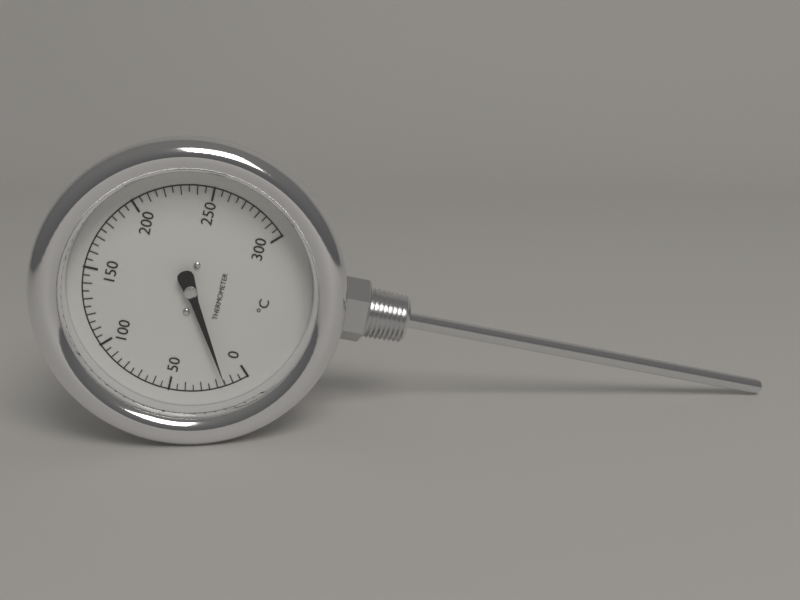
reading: 15 °C
